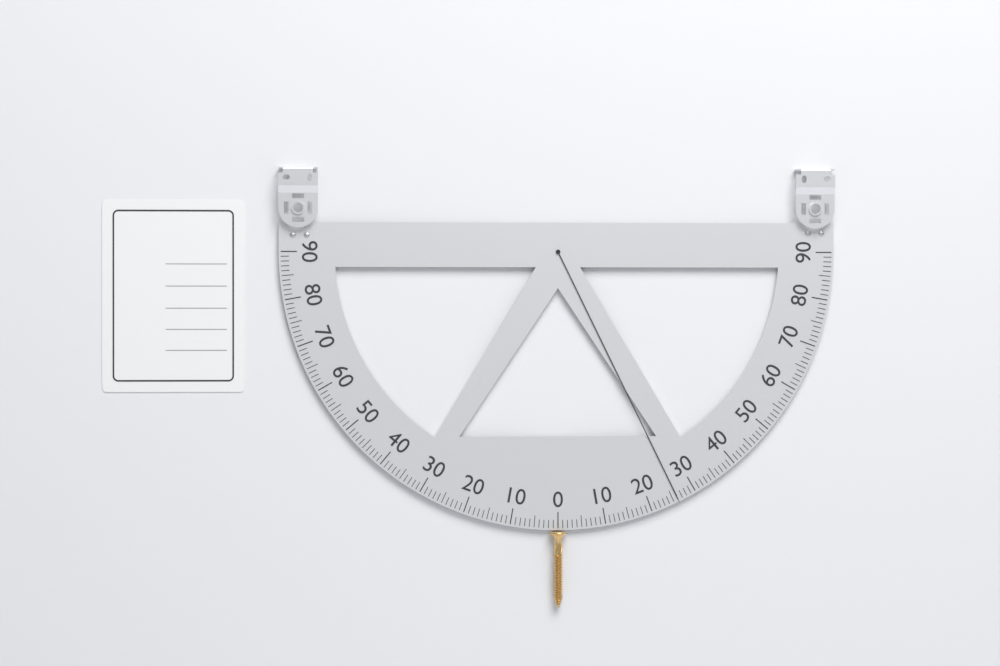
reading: 26 (no unit)
